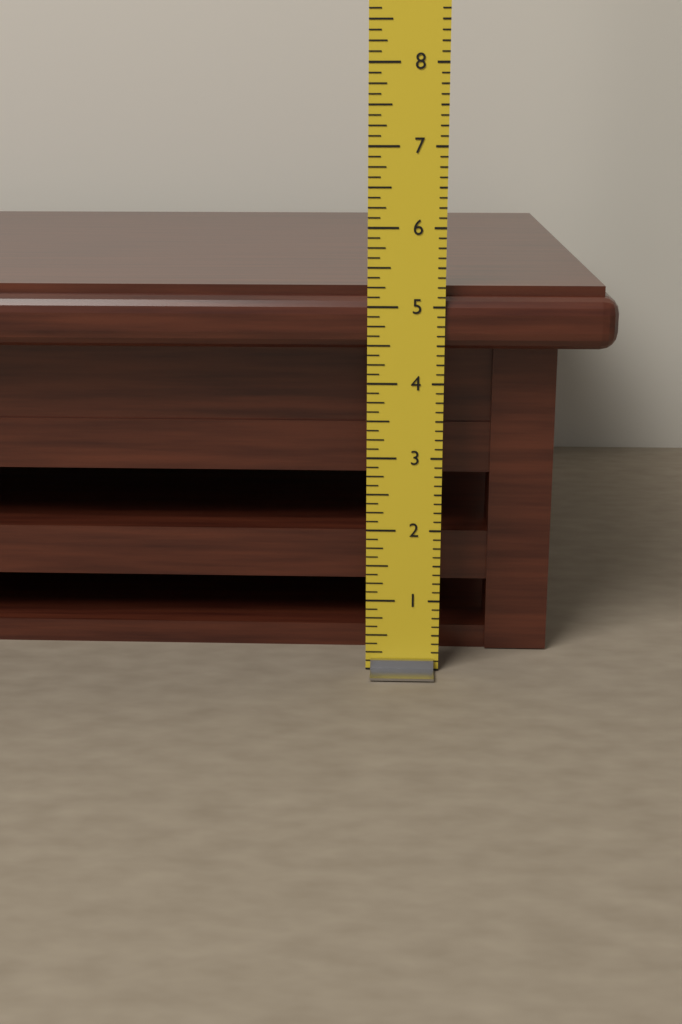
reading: 5.250 in
